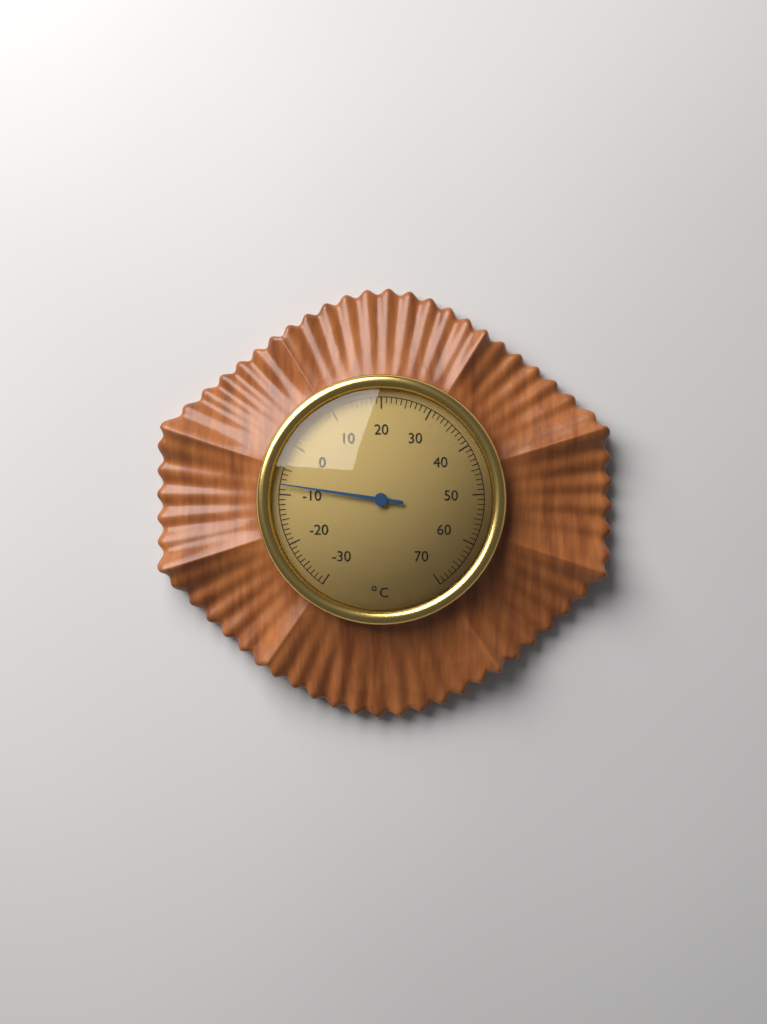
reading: -8 °C
